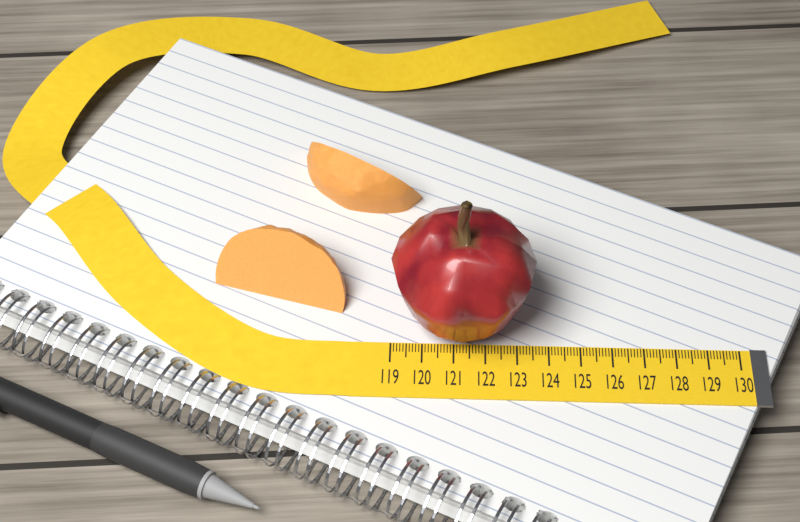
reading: 123.5 (no unit)
